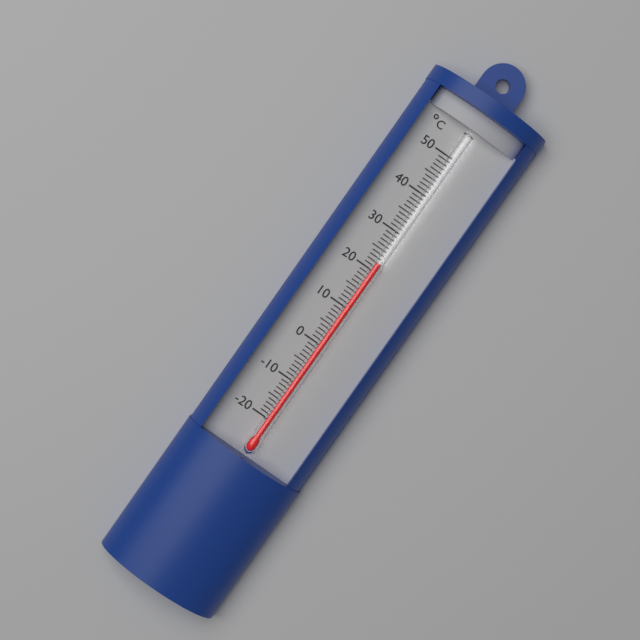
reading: 22 °C
